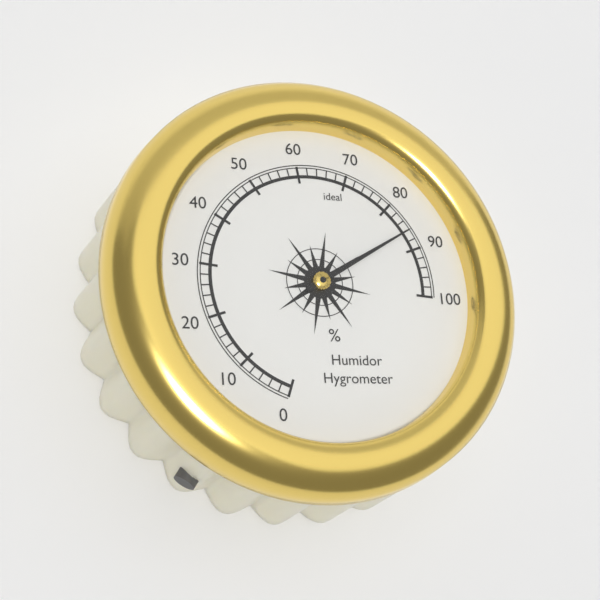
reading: 86 %
